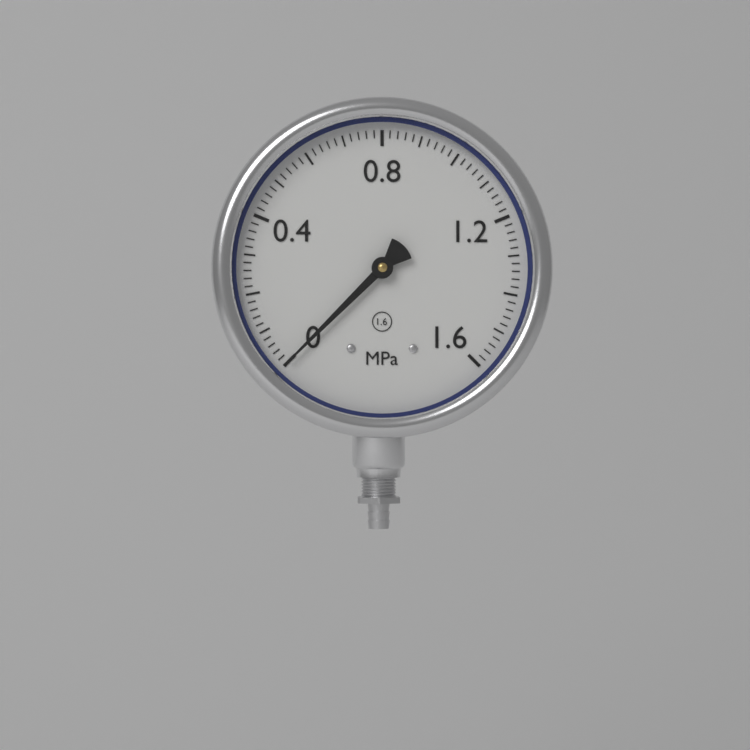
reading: 0.00 MPa
